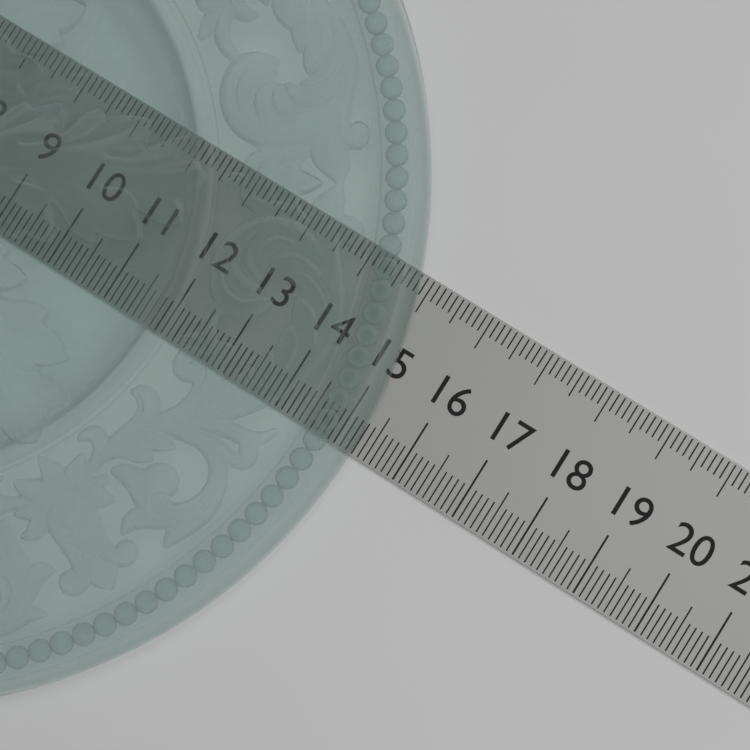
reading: 15.3 (no unit)
